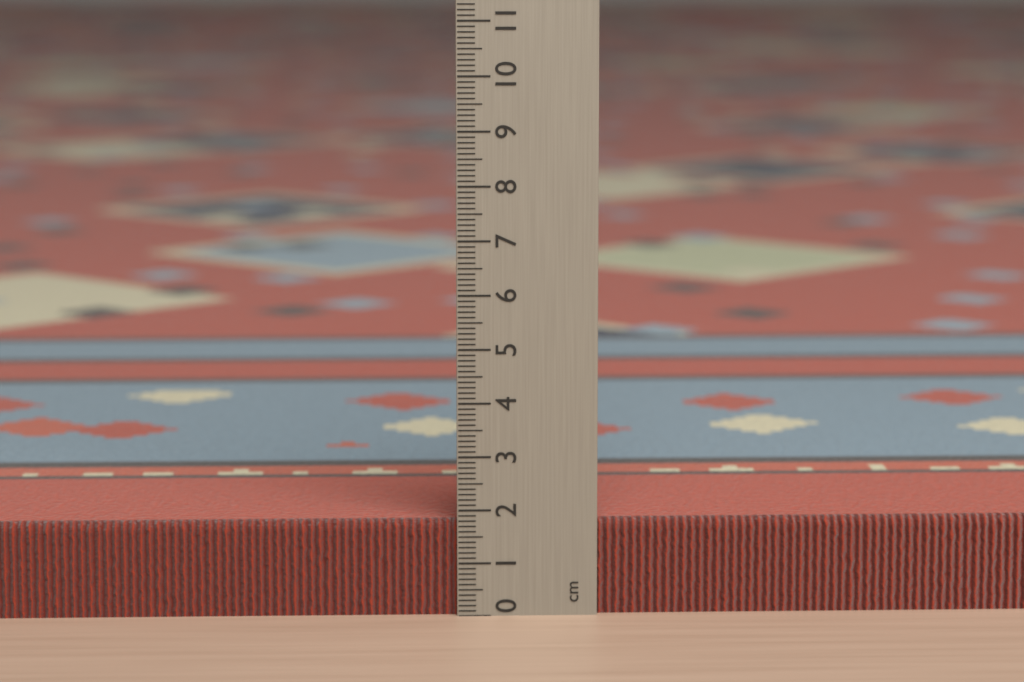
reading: 1.8 cm
